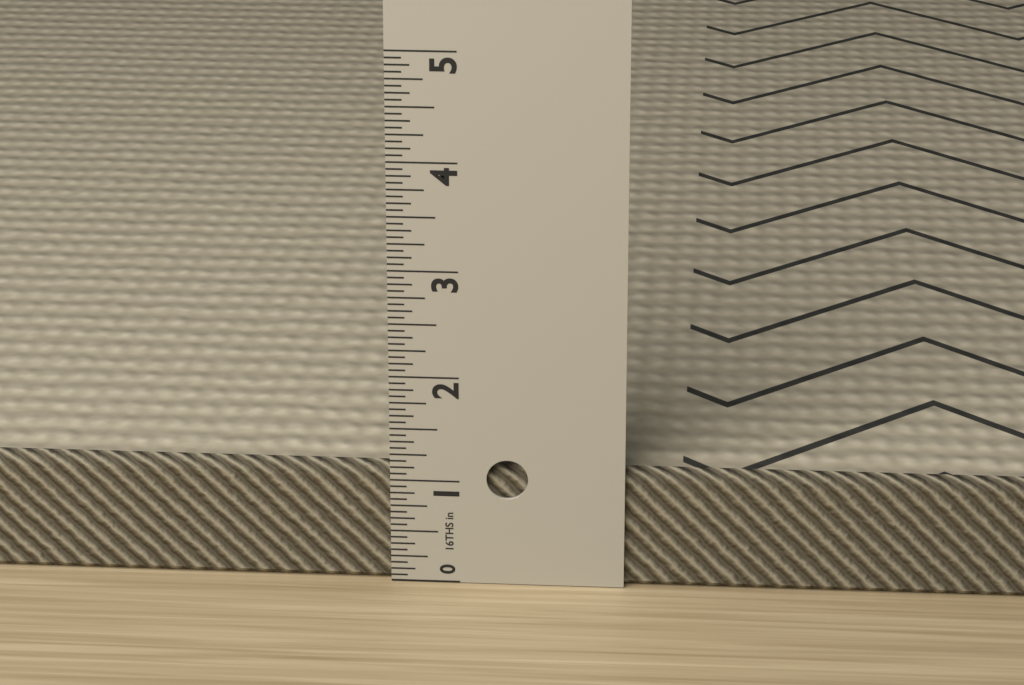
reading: 1.1250 in
